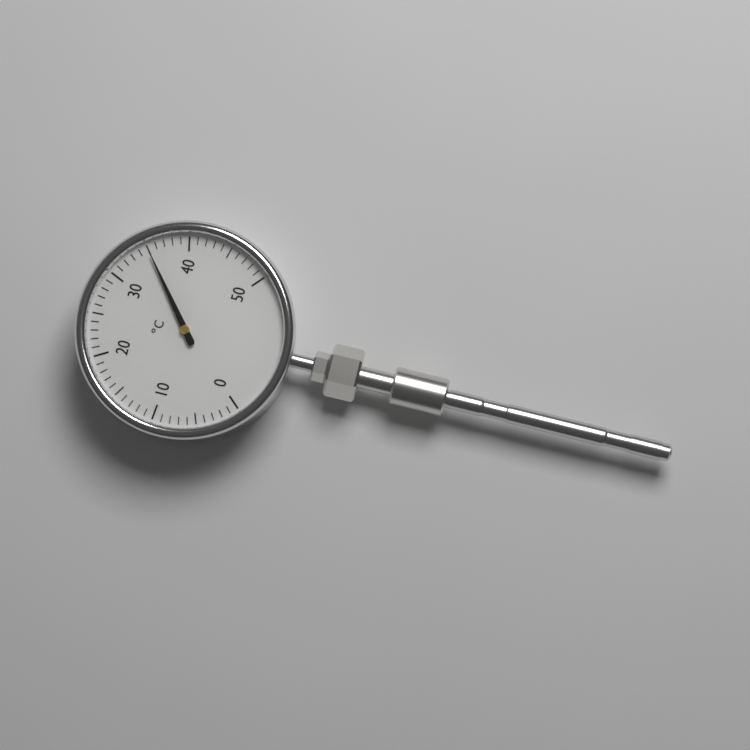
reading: 35 °C
